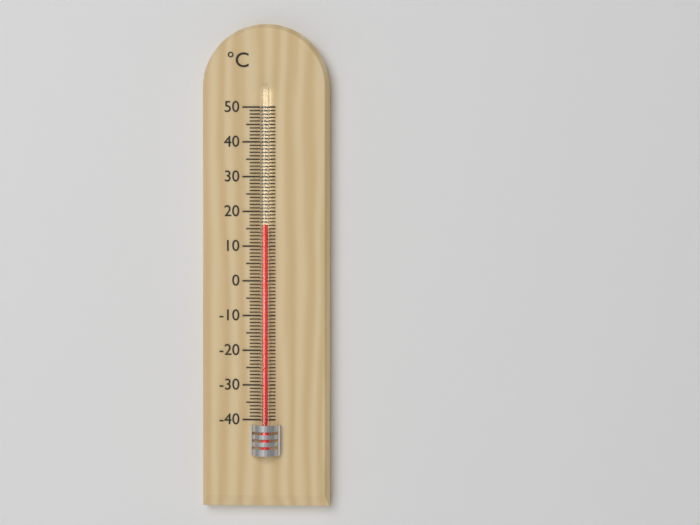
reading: 16 °C
